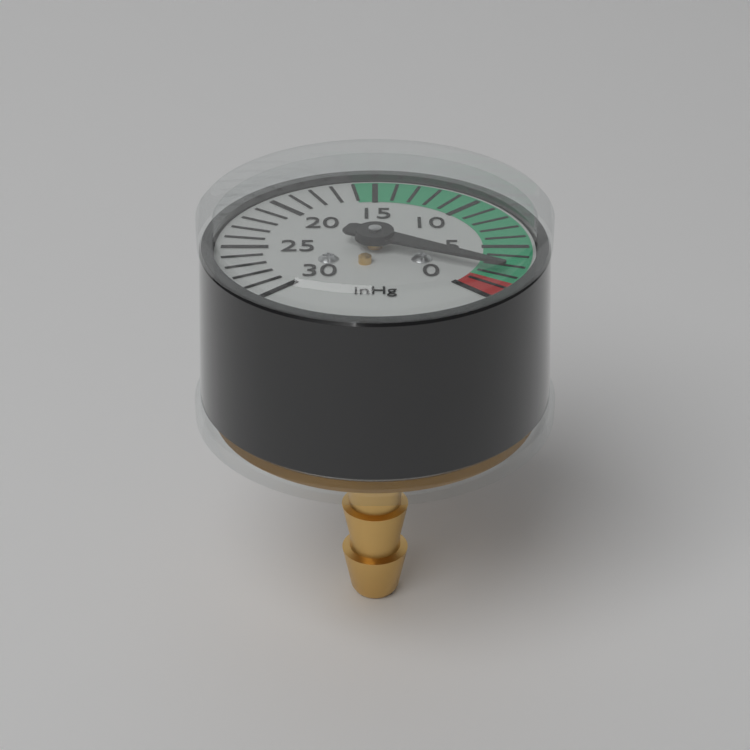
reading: 2 inHg
